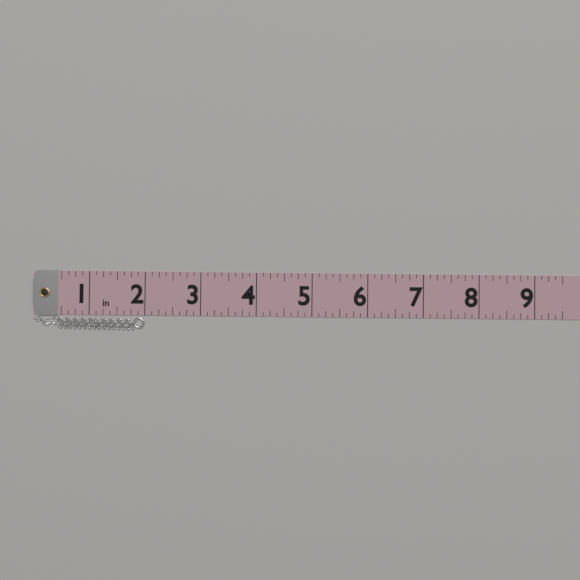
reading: 2.000 in
